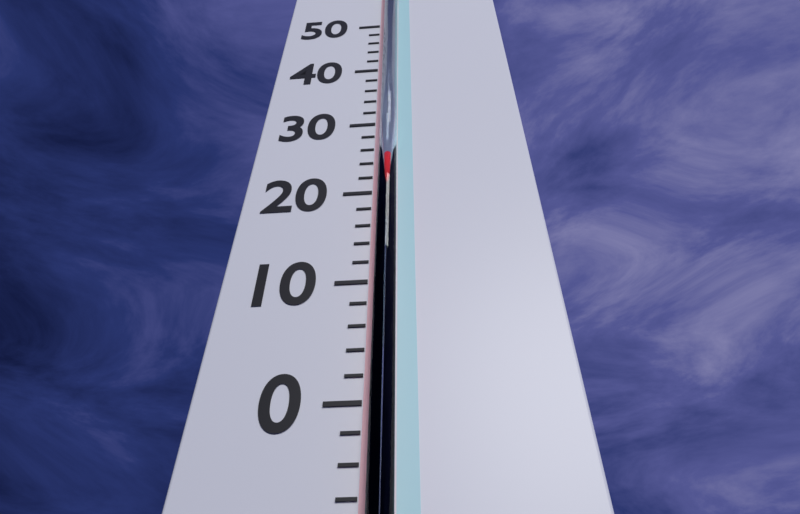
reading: 24 °C
